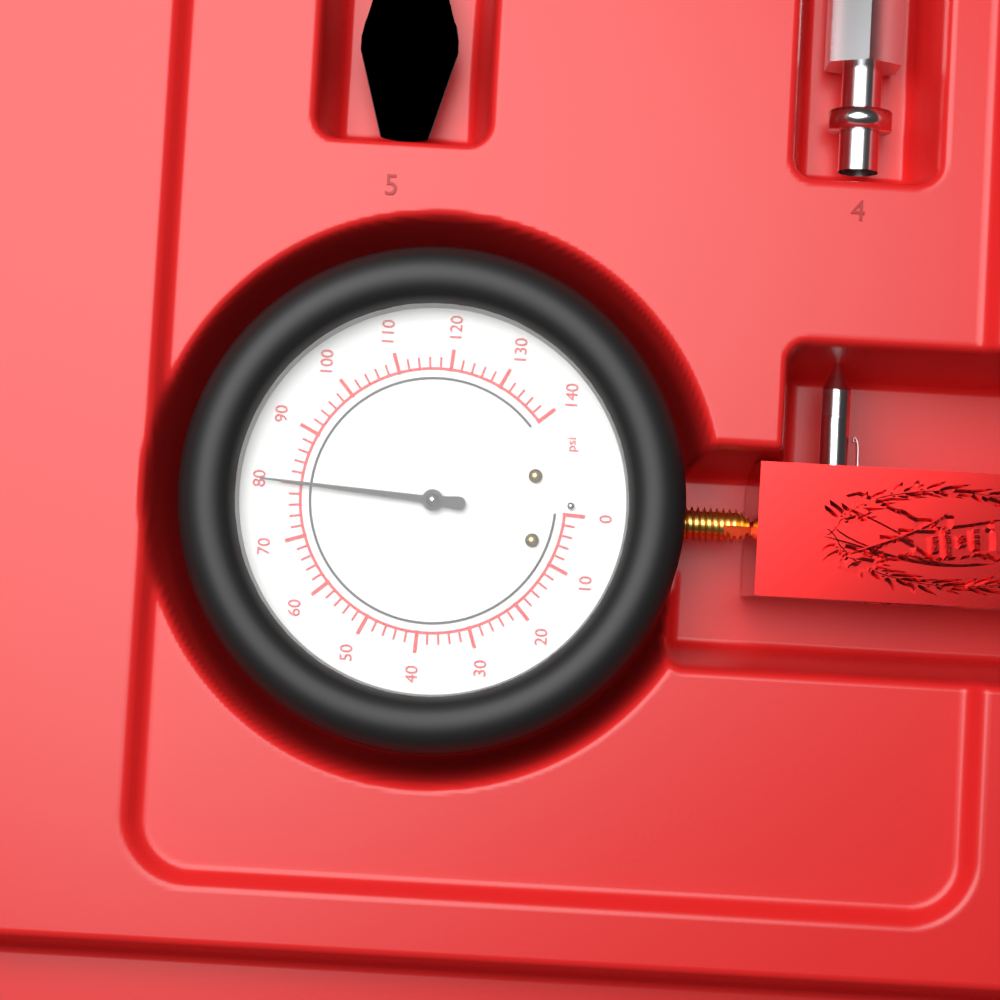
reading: 80 psi
